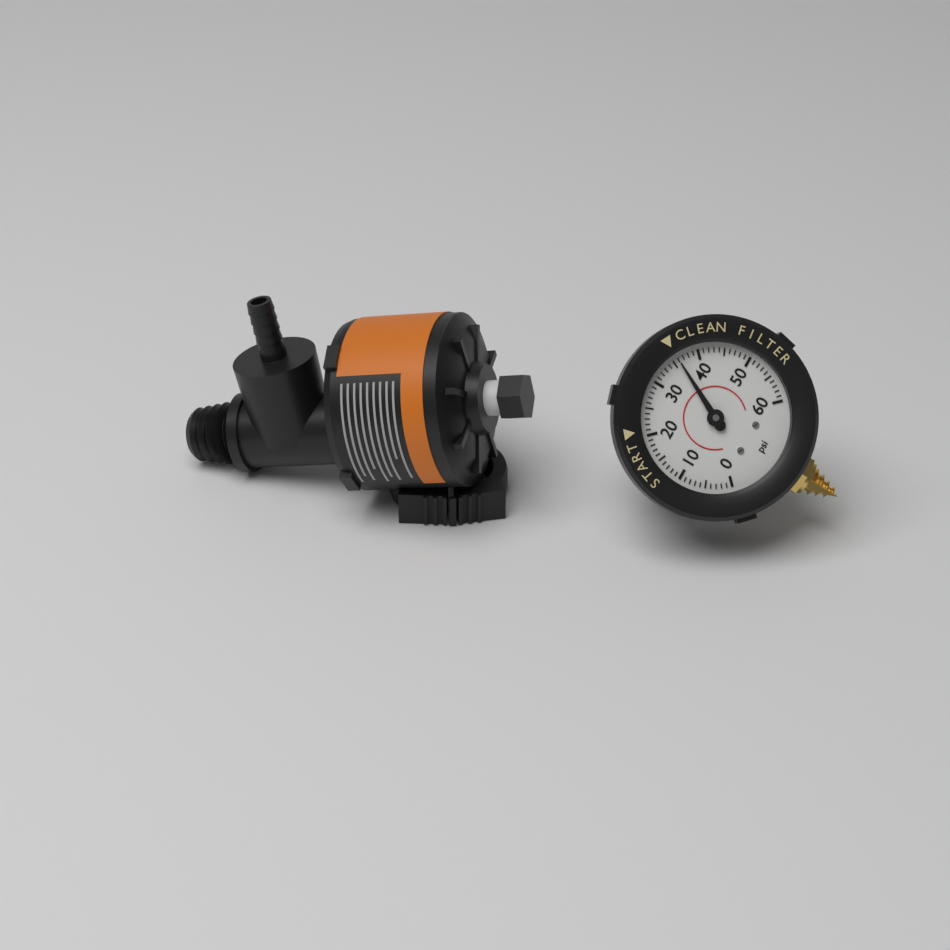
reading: 36 psi
